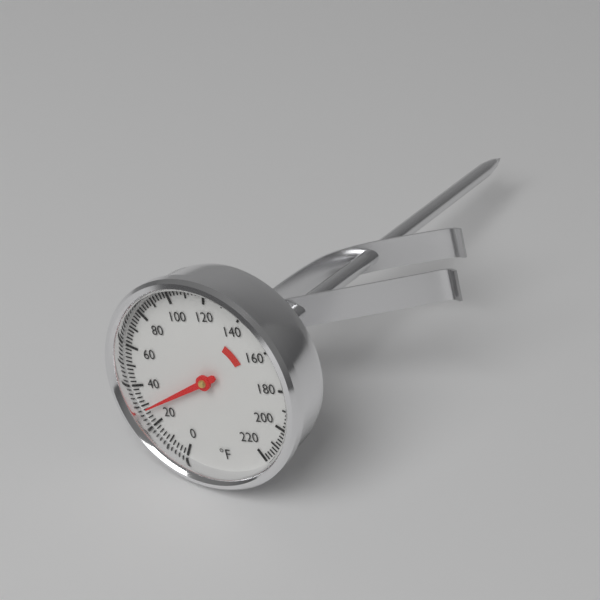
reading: 28 °F
